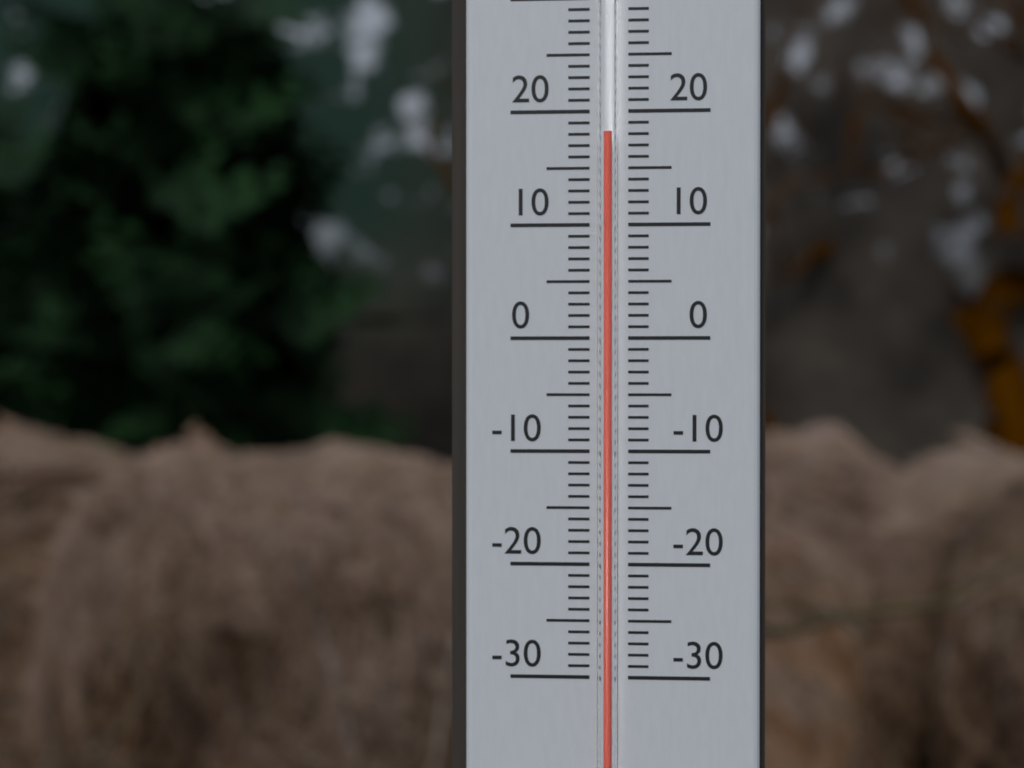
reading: 18 °C
